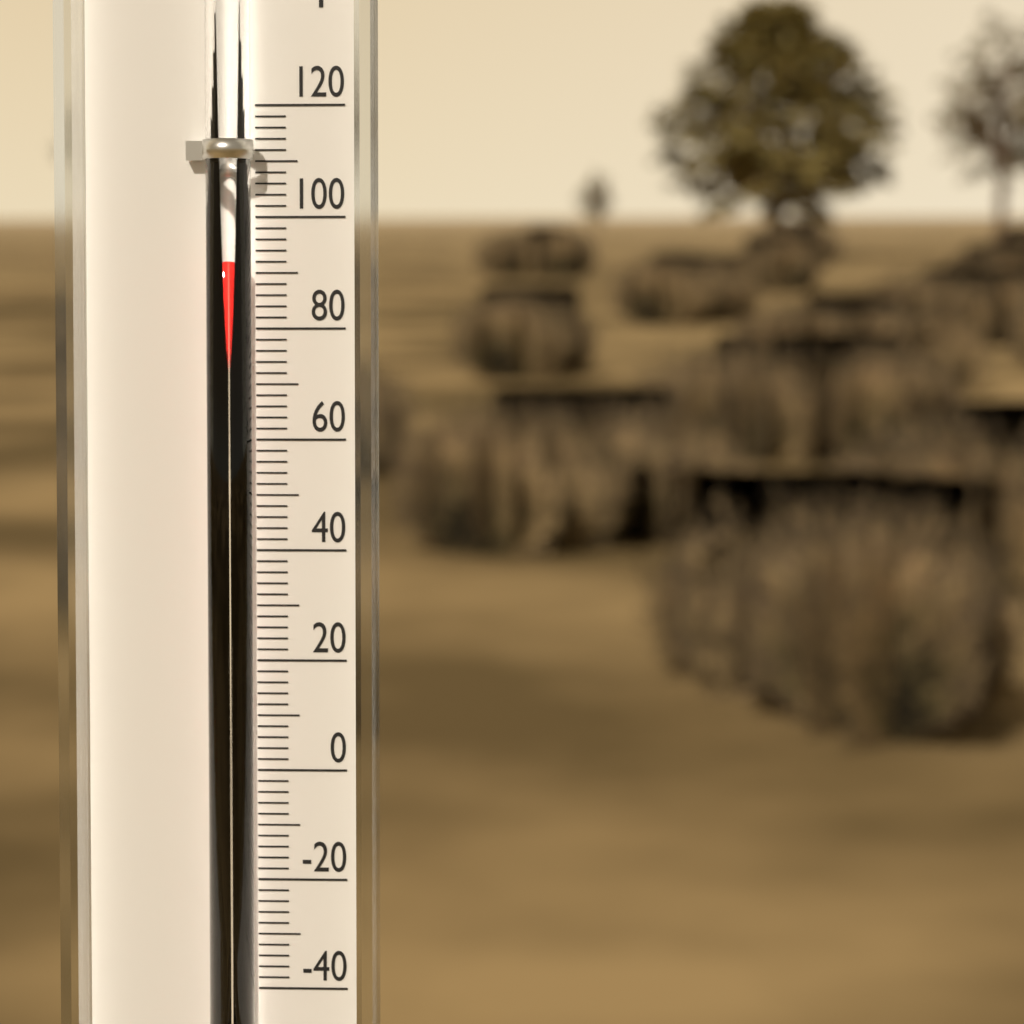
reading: 92 °F
